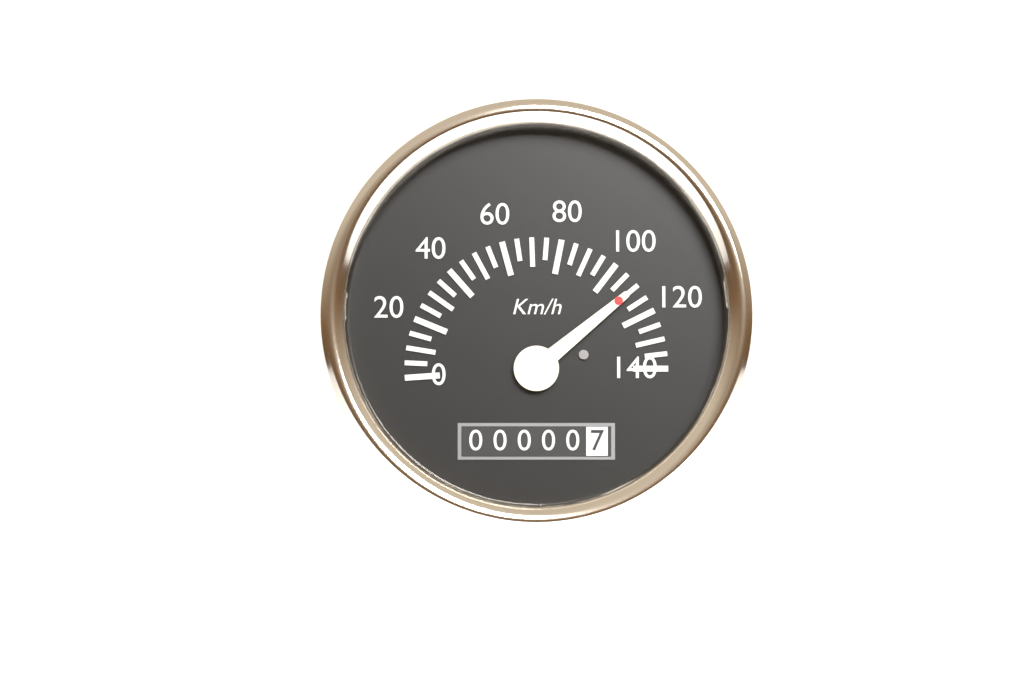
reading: 110 km/h
